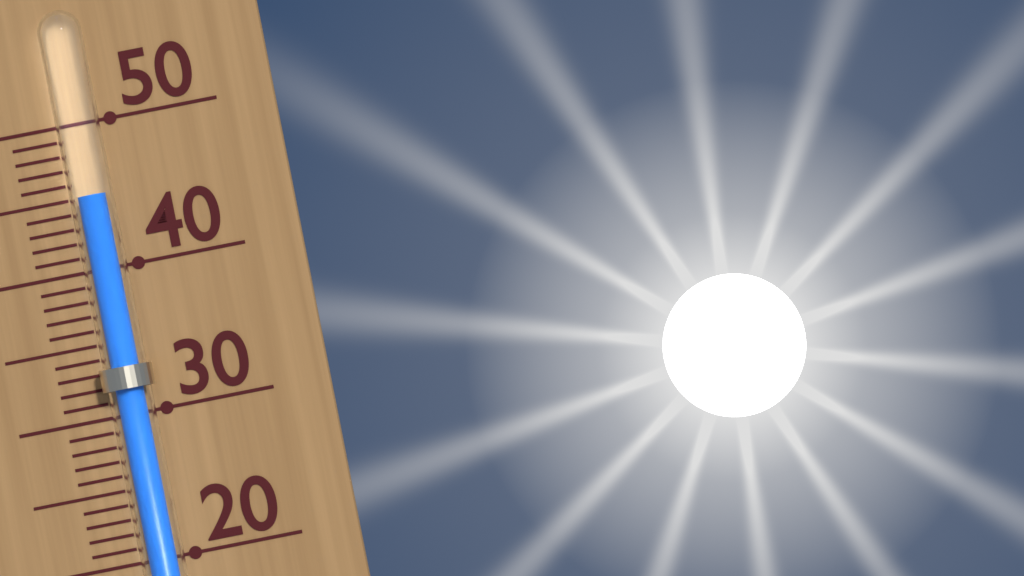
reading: 45 (no unit)
